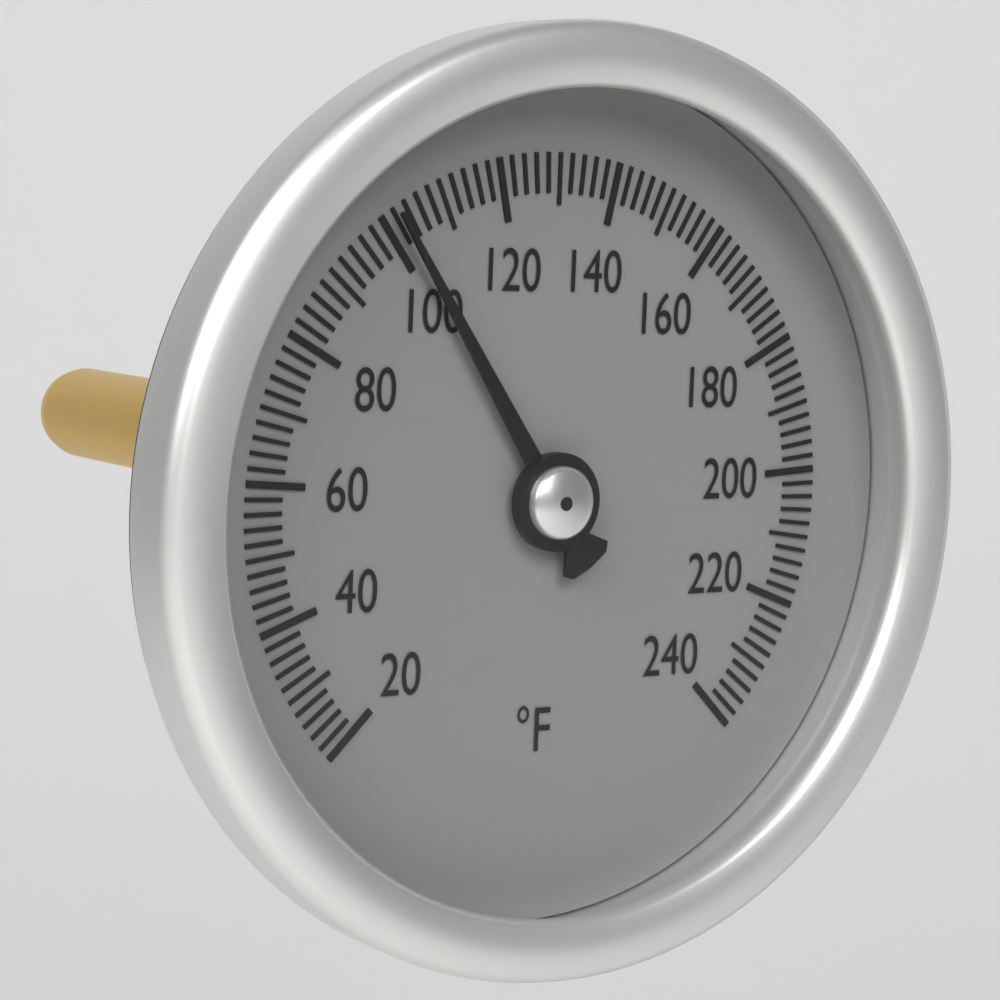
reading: 102 °F
